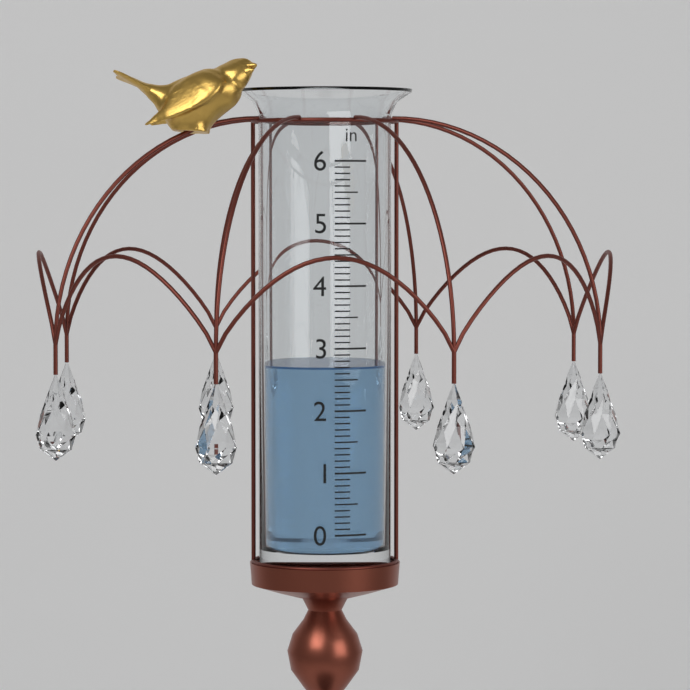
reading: 2.7 in
